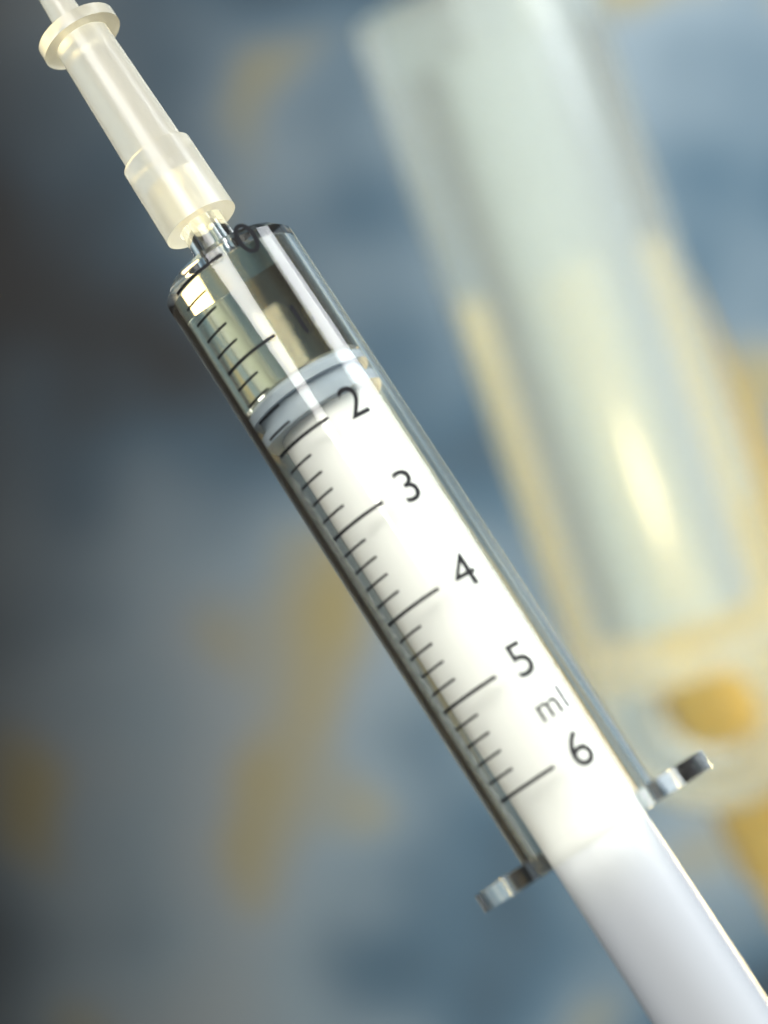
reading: 1.4 ml
